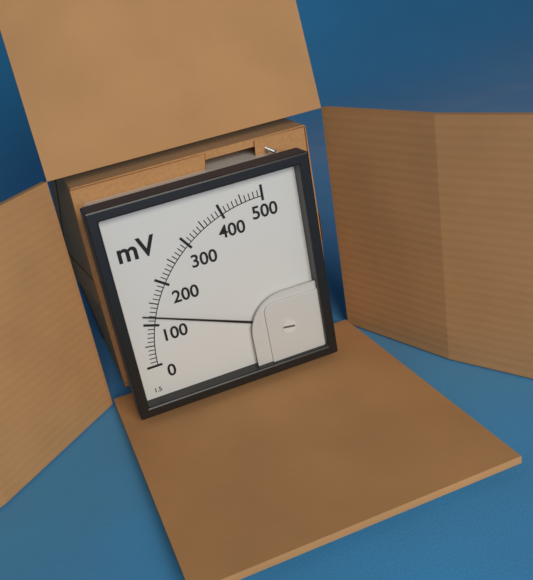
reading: 120 mV
